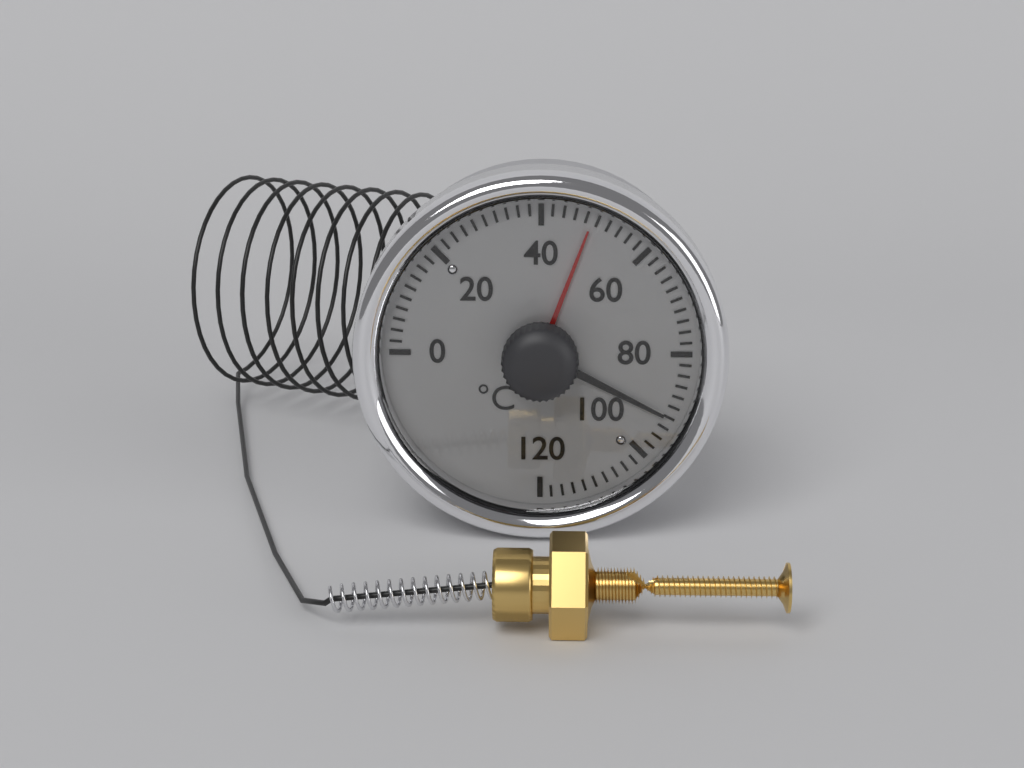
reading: 92 °C
